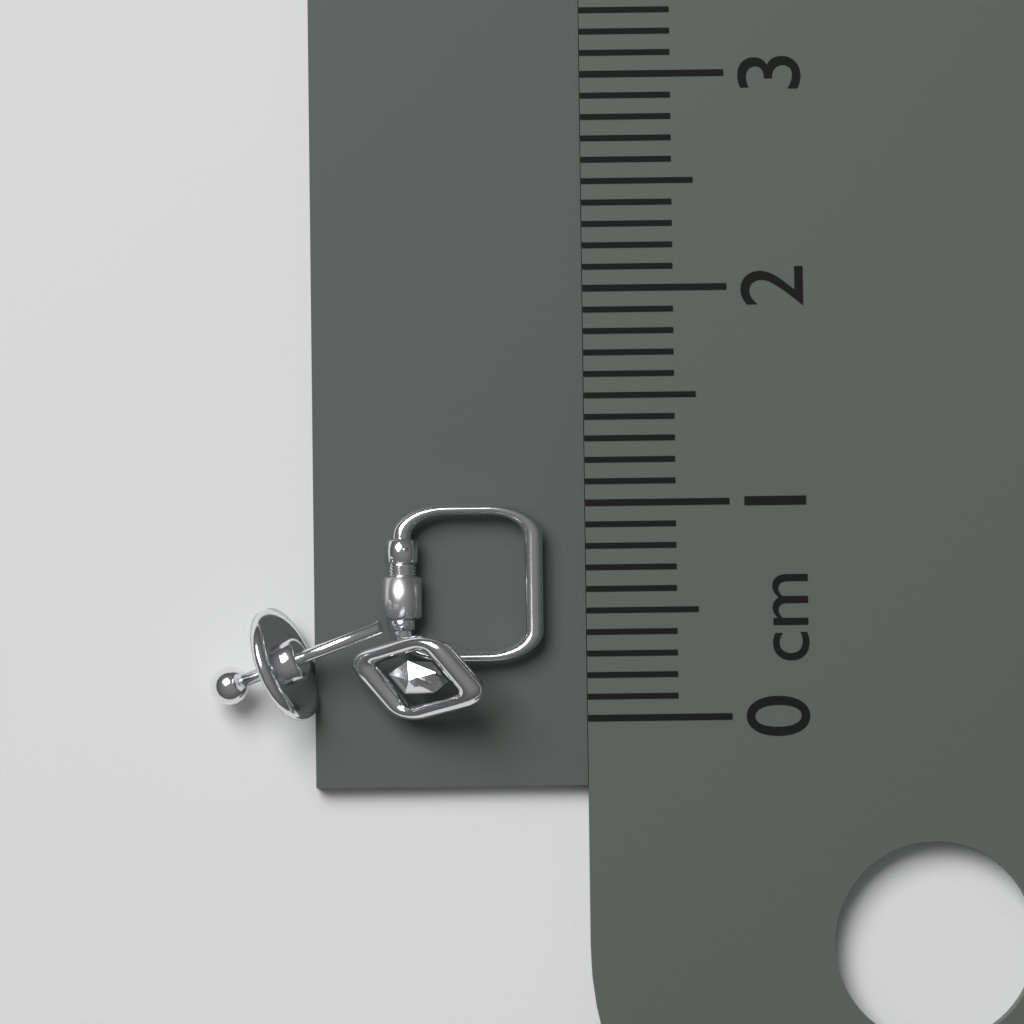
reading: 1.0 cm
